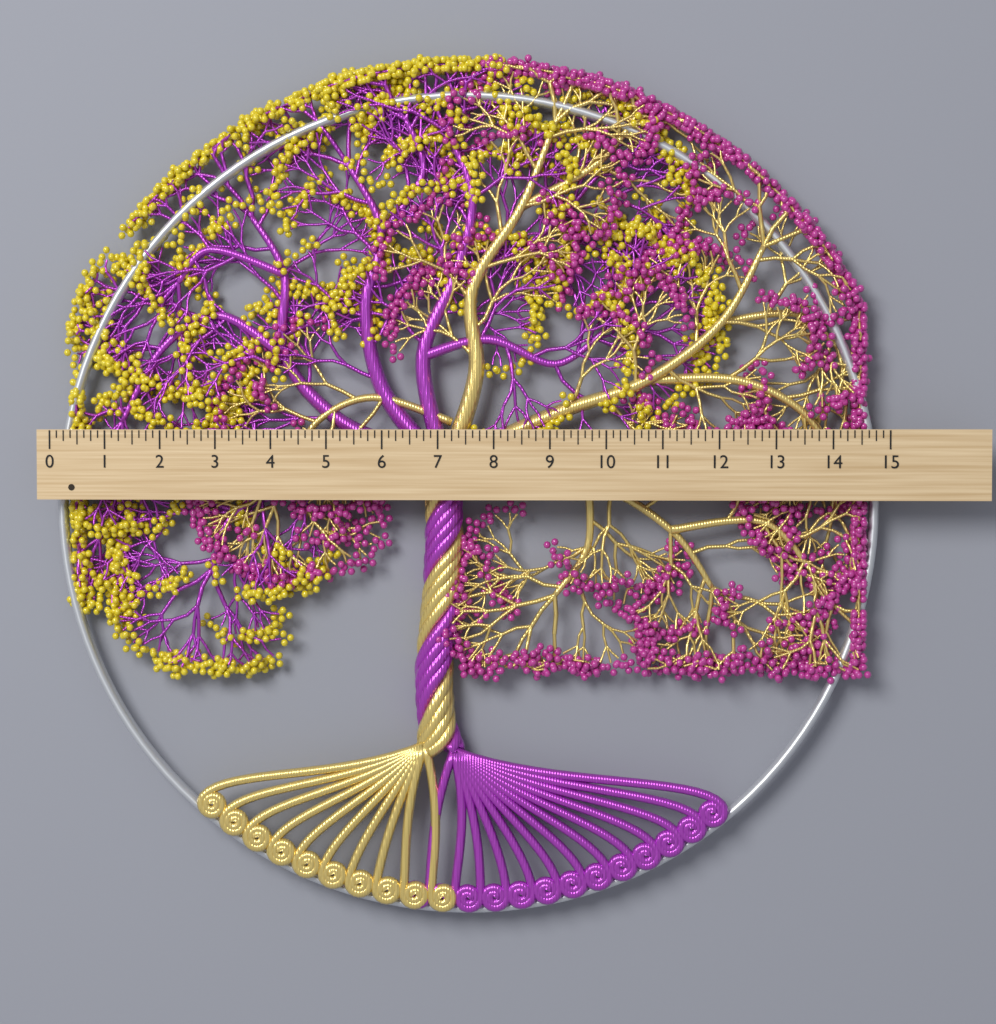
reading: 14.875 (no unit)
